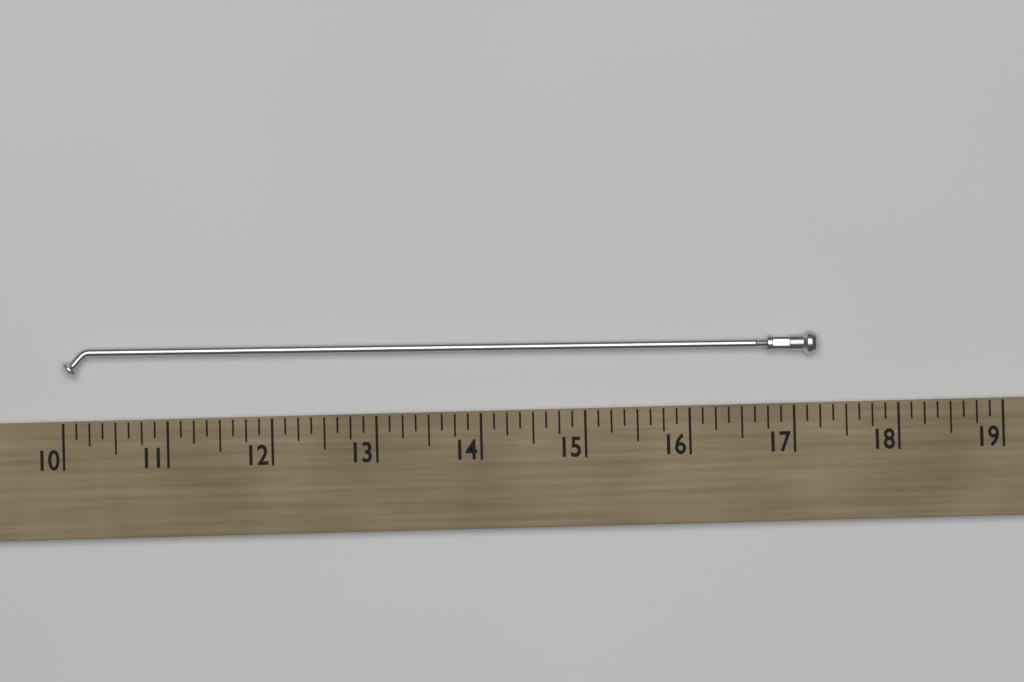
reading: 17.250 (no unit)
